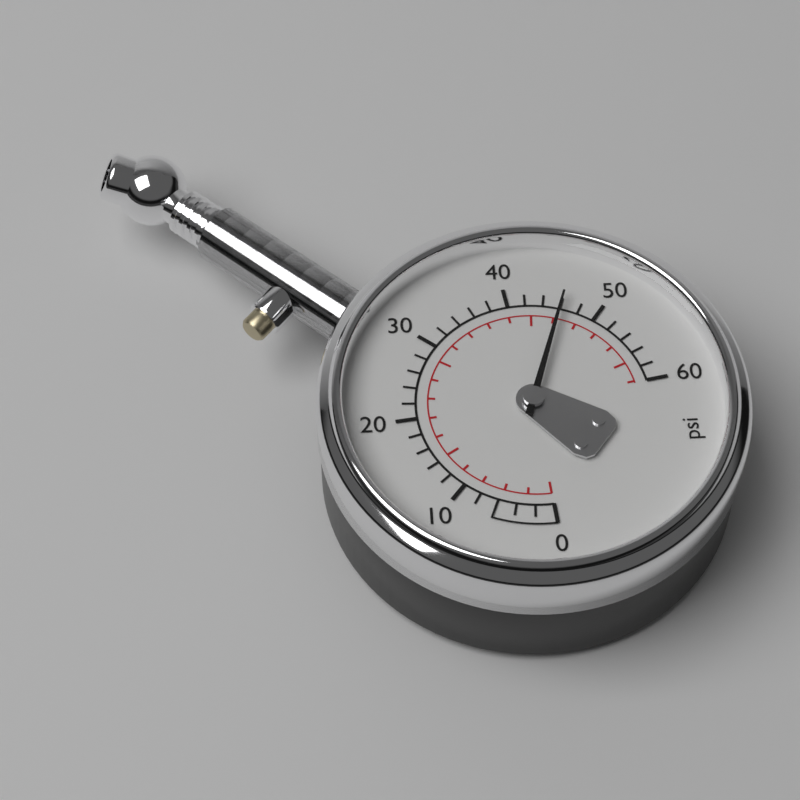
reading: 46 psi
